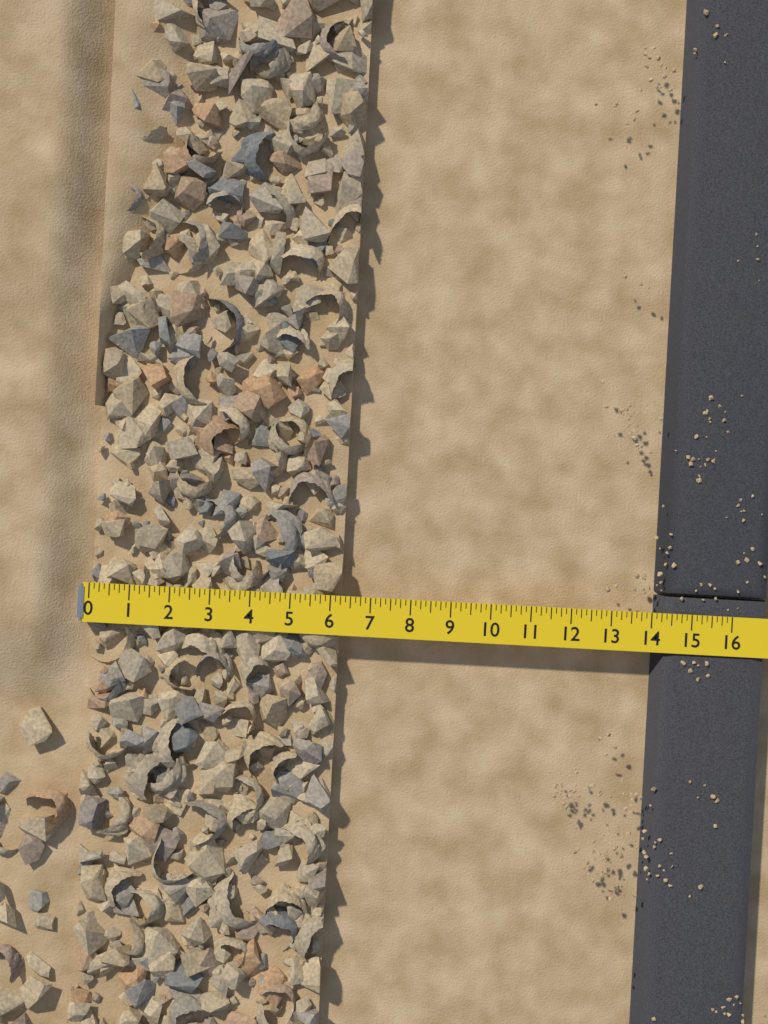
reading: 6.250 (no unit)
